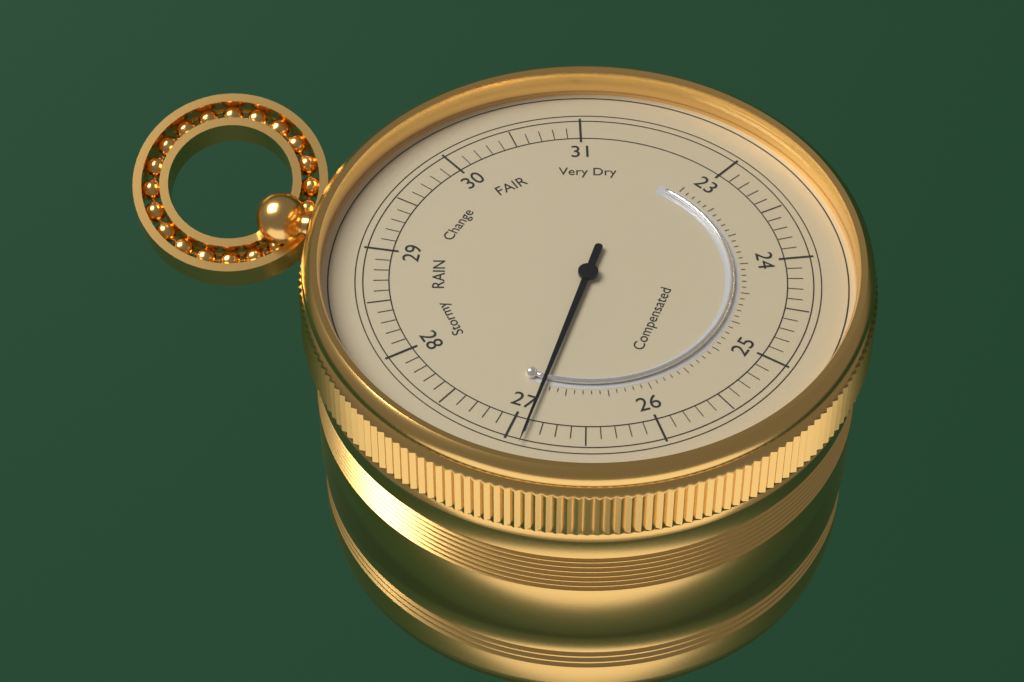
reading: 26.9 (no unit)
